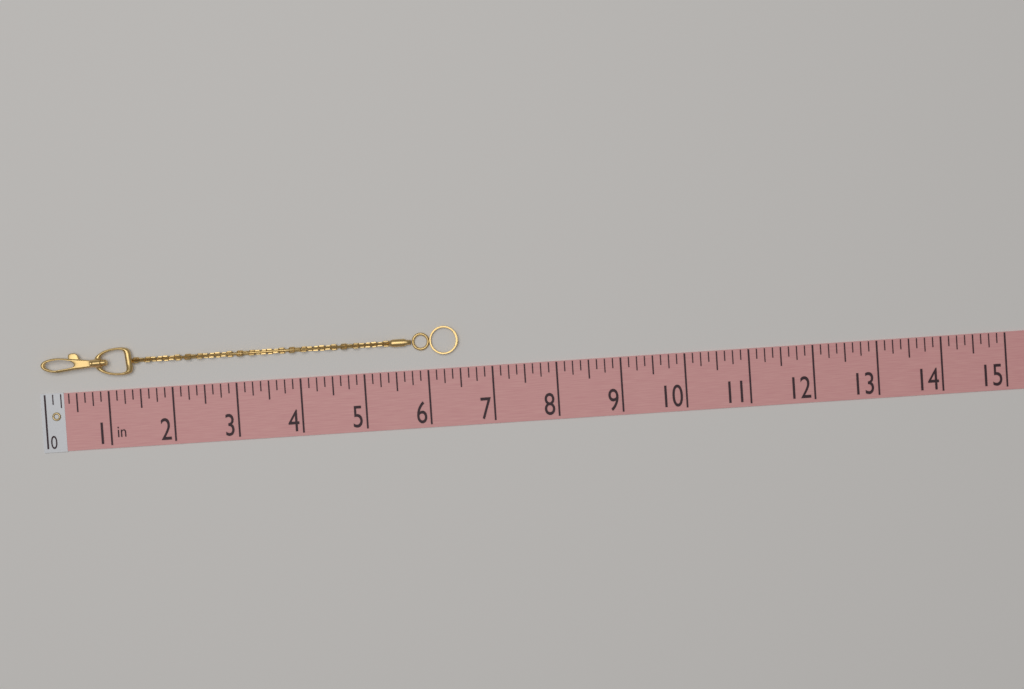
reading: 6.500 in
